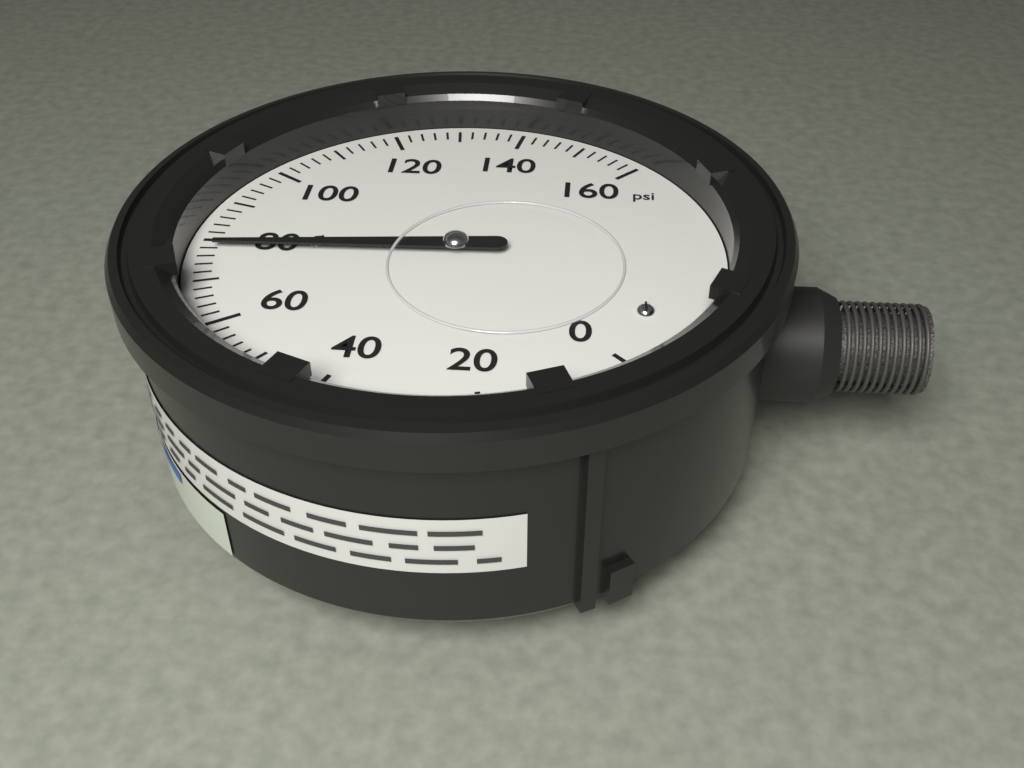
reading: 78 psi
